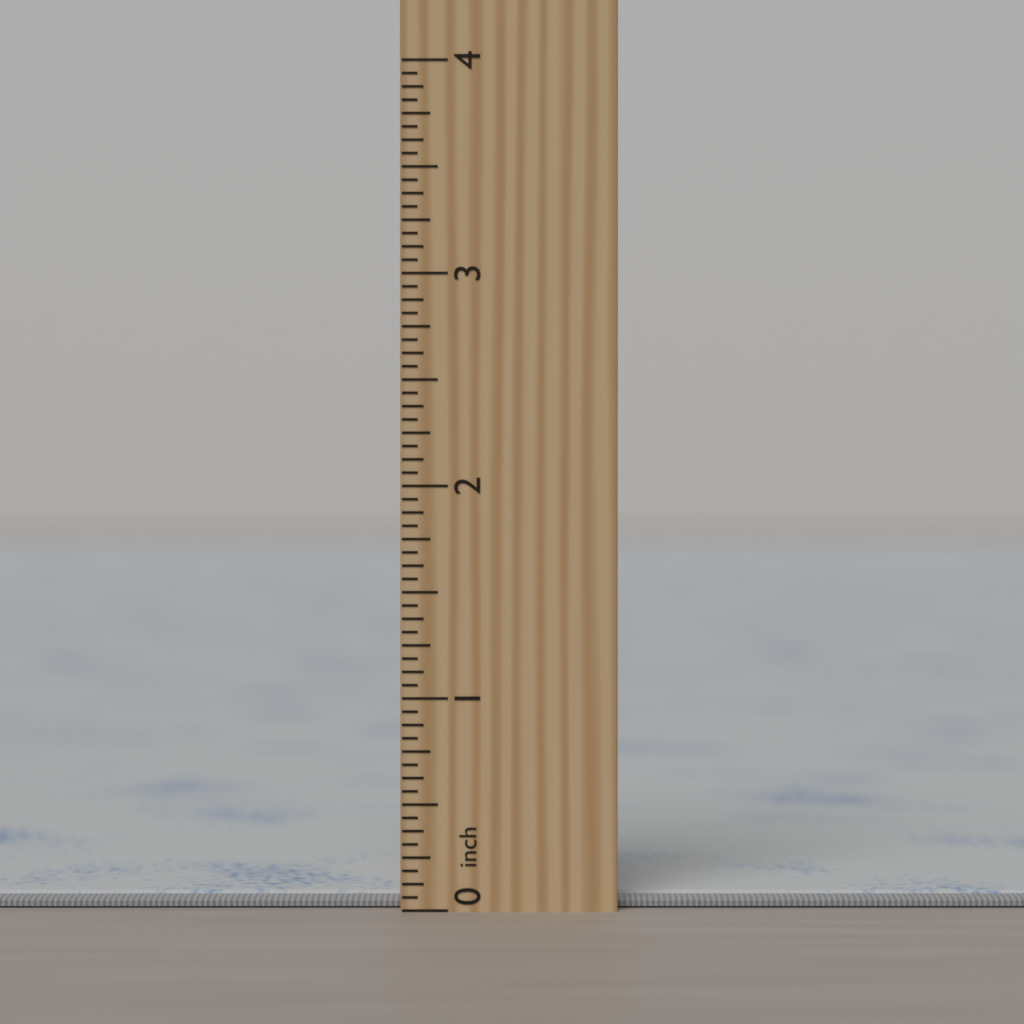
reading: 0.0625 inch
